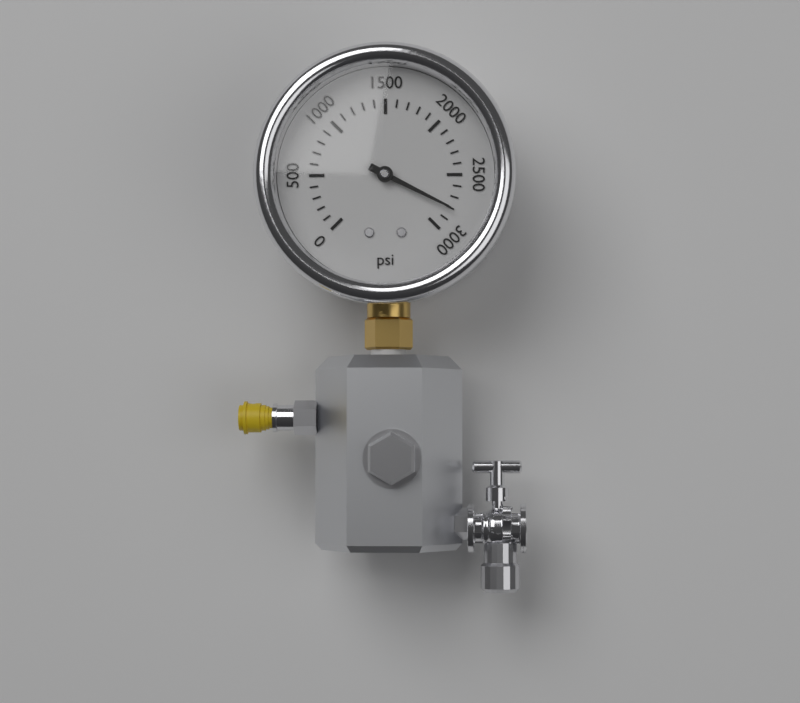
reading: 2800 psi
